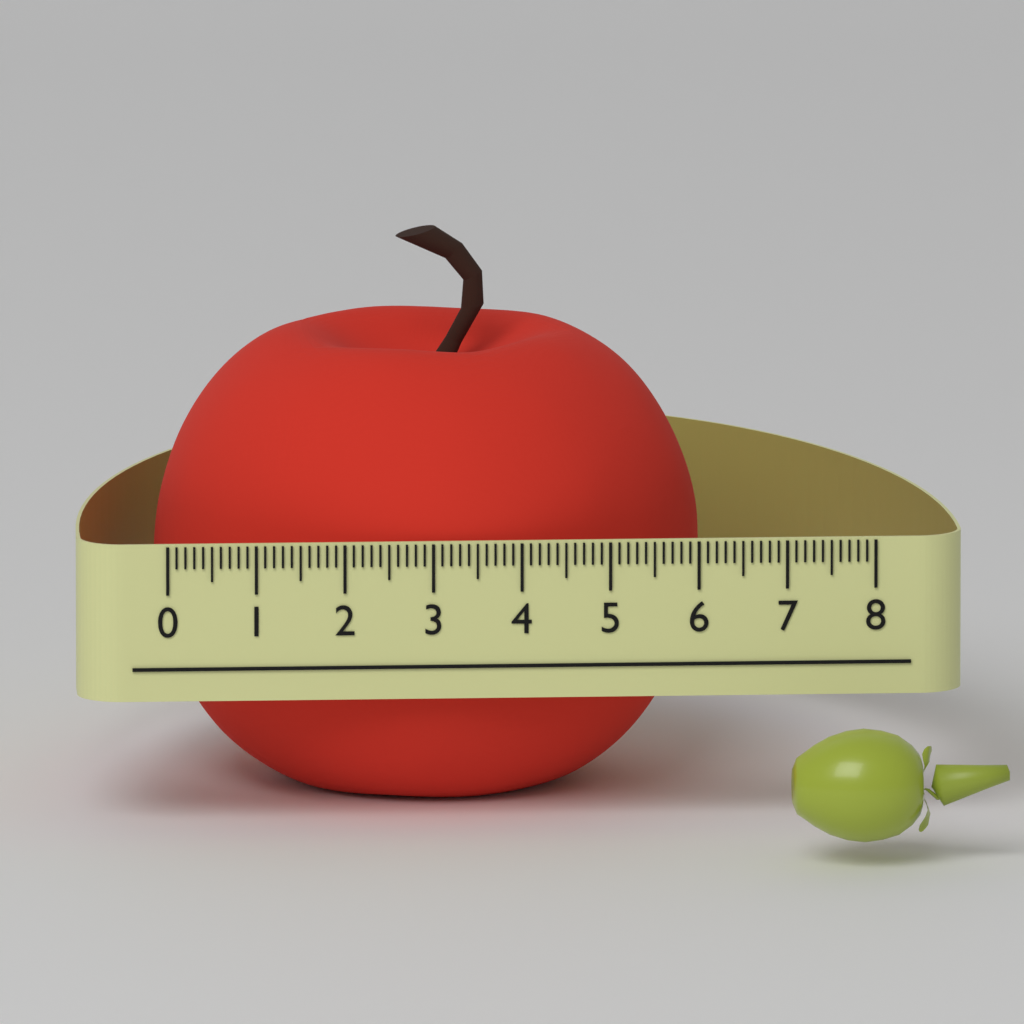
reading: 6.2 (no unit)
